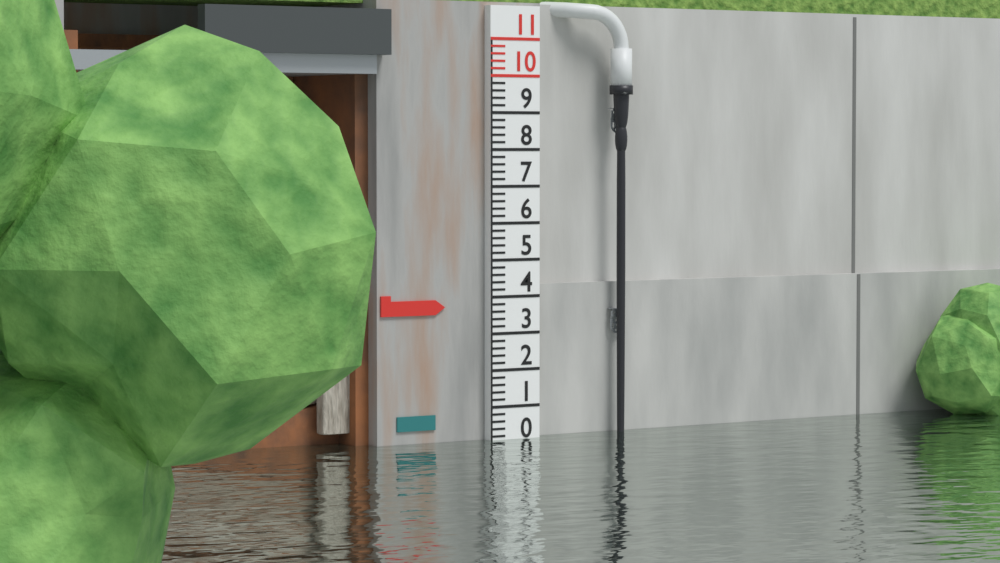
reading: 0.1 (no unit)
